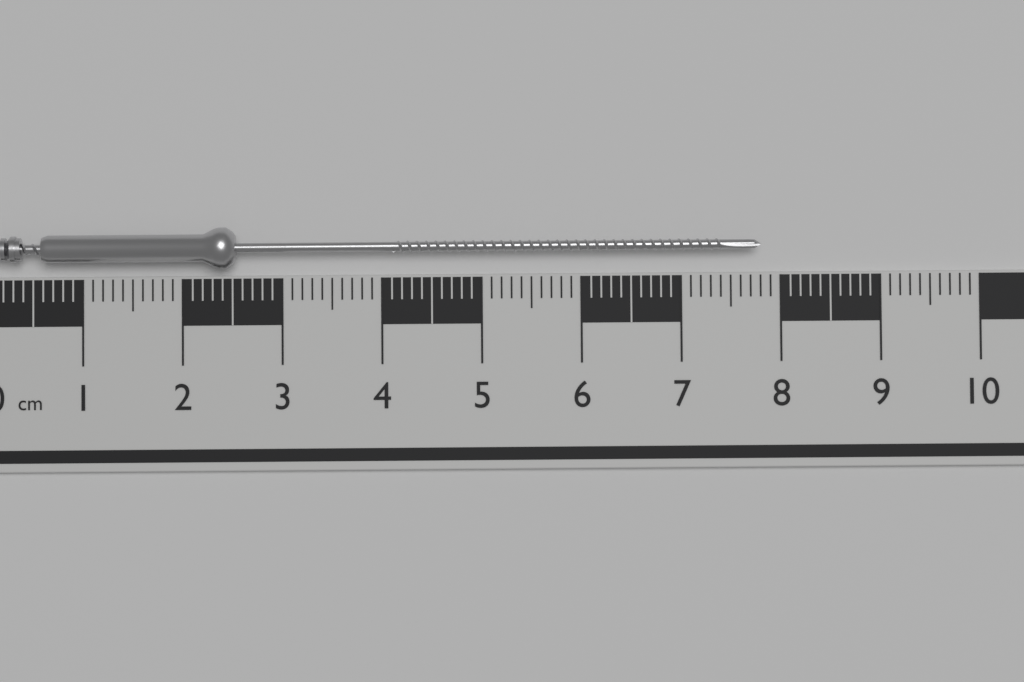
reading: 7.8 cm
